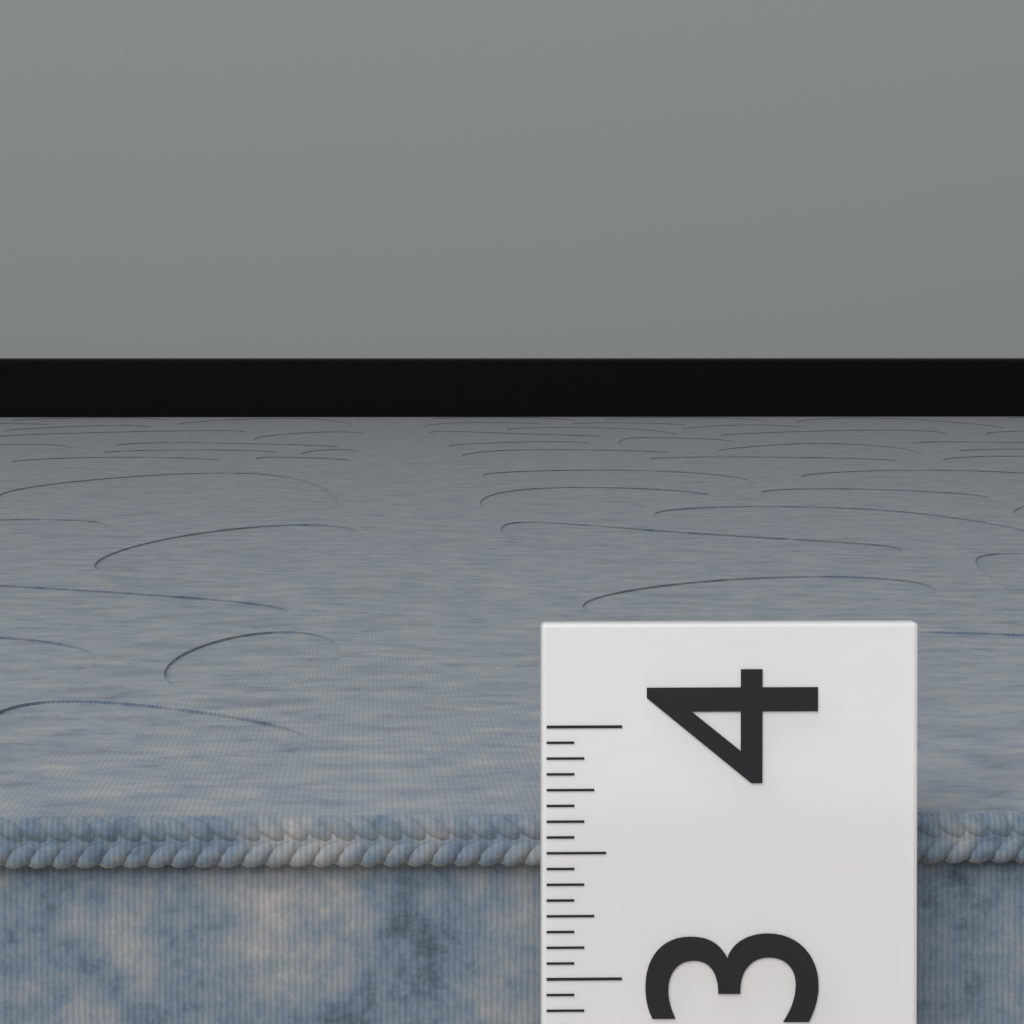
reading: 3.6250 (no unit)
